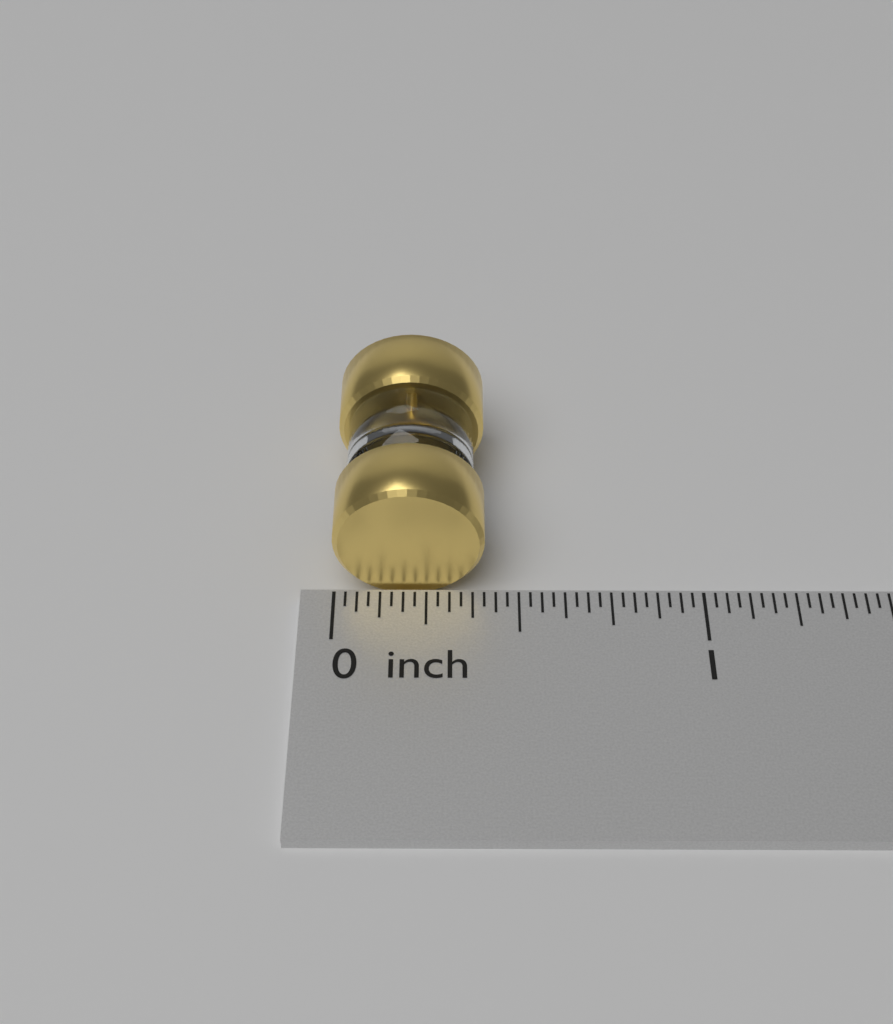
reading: 0.40625 inch
